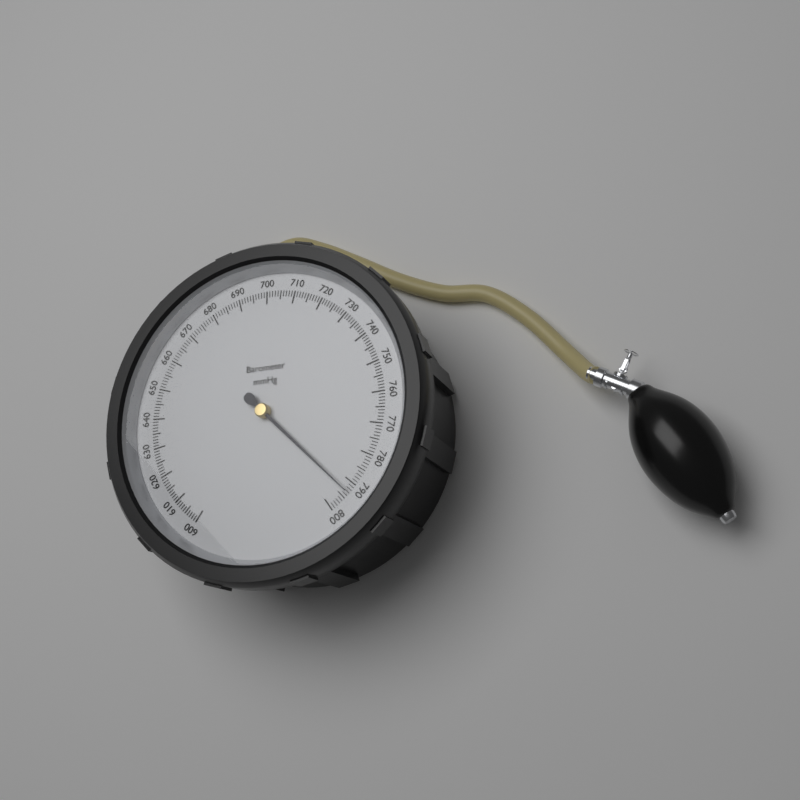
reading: 793 mmHg
